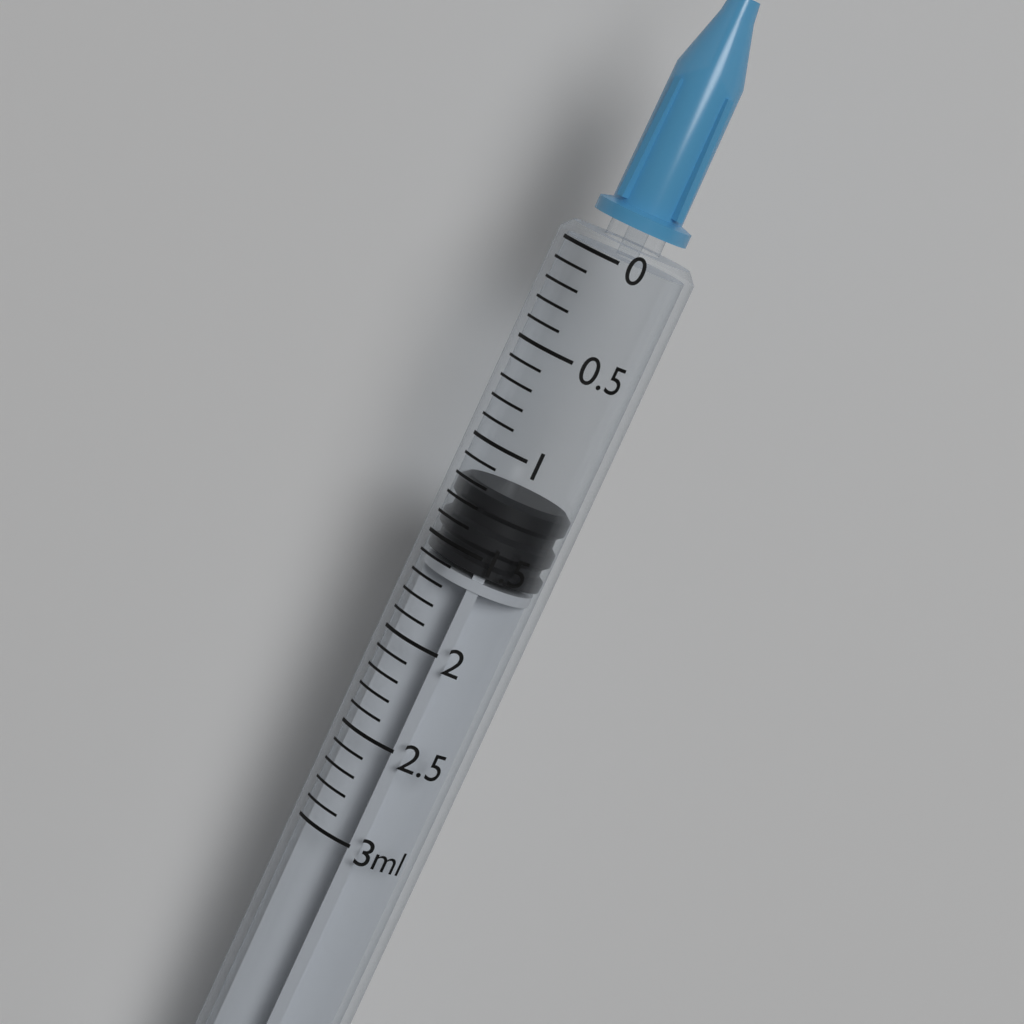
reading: 1.2 ml
